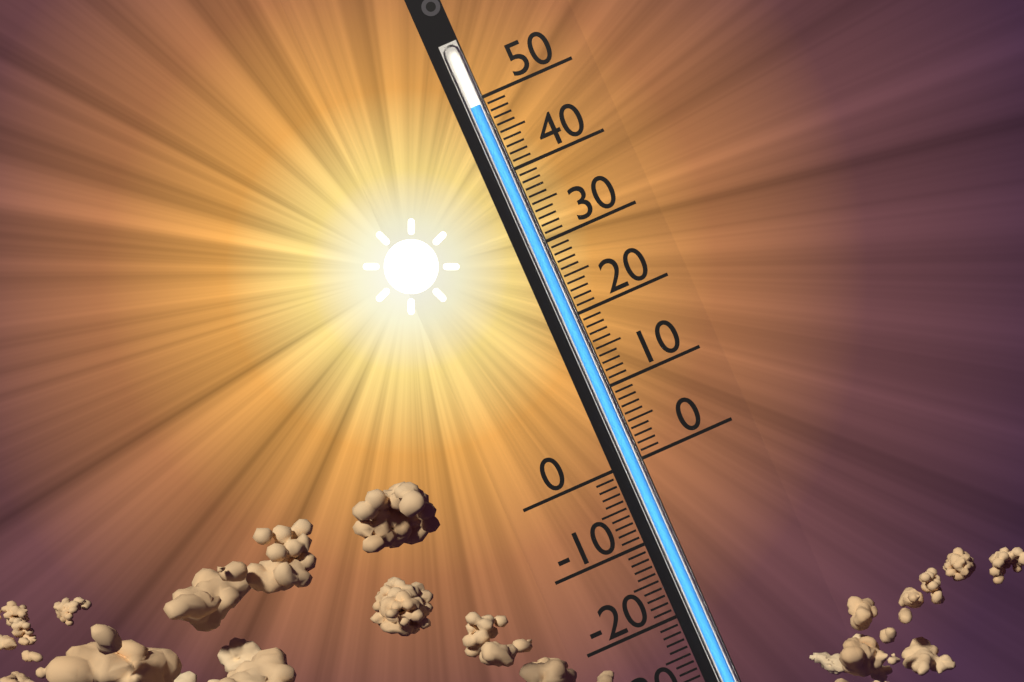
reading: 49 (no unit)
